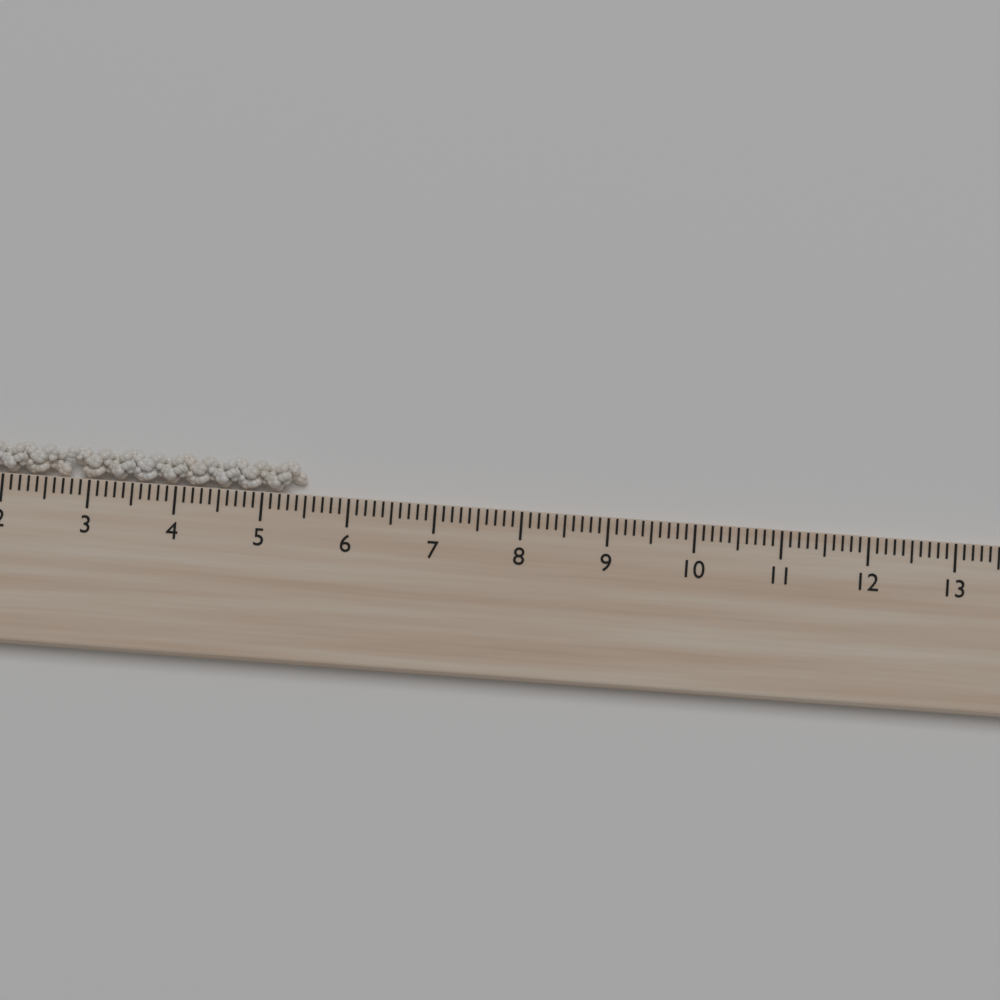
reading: 5.5 cm
